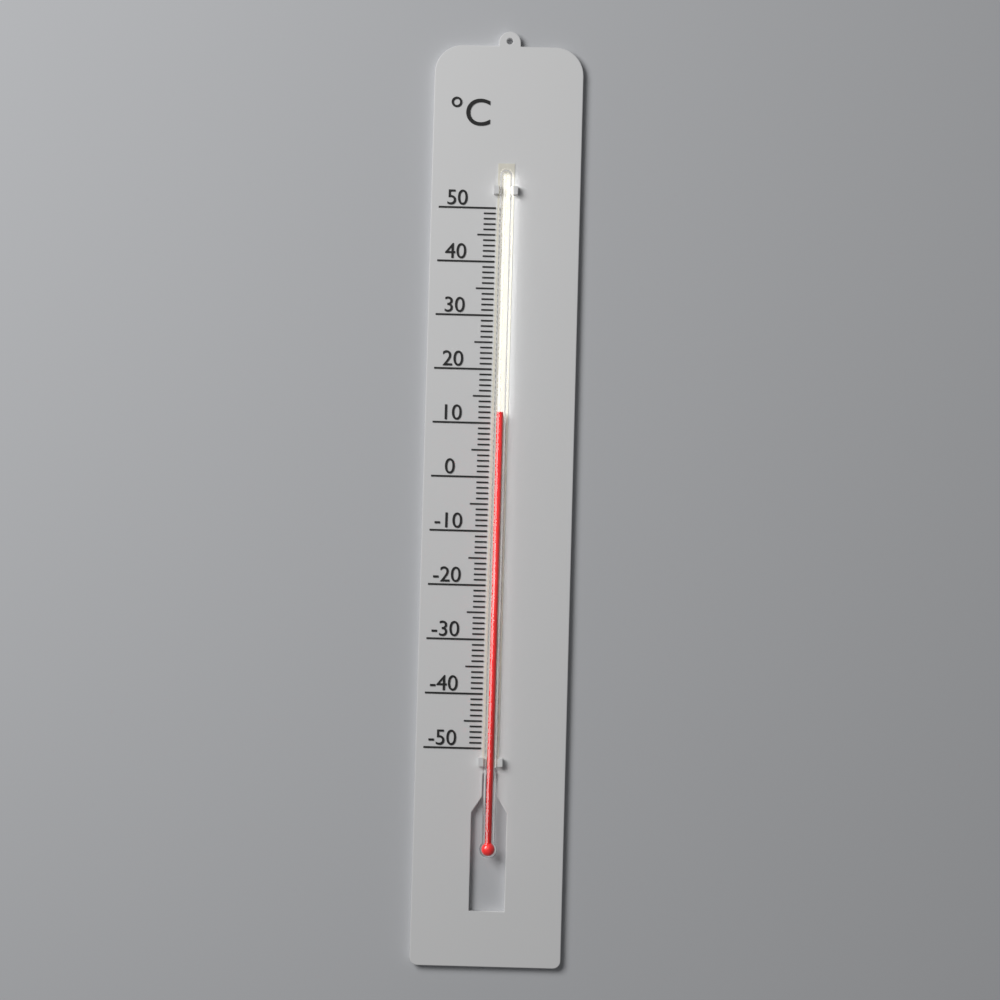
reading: 12 °C
